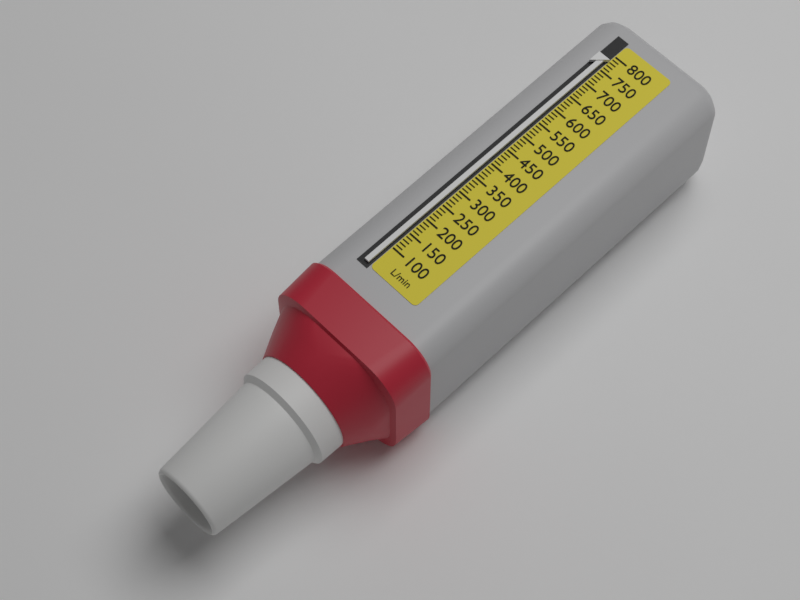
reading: 780 L/min
